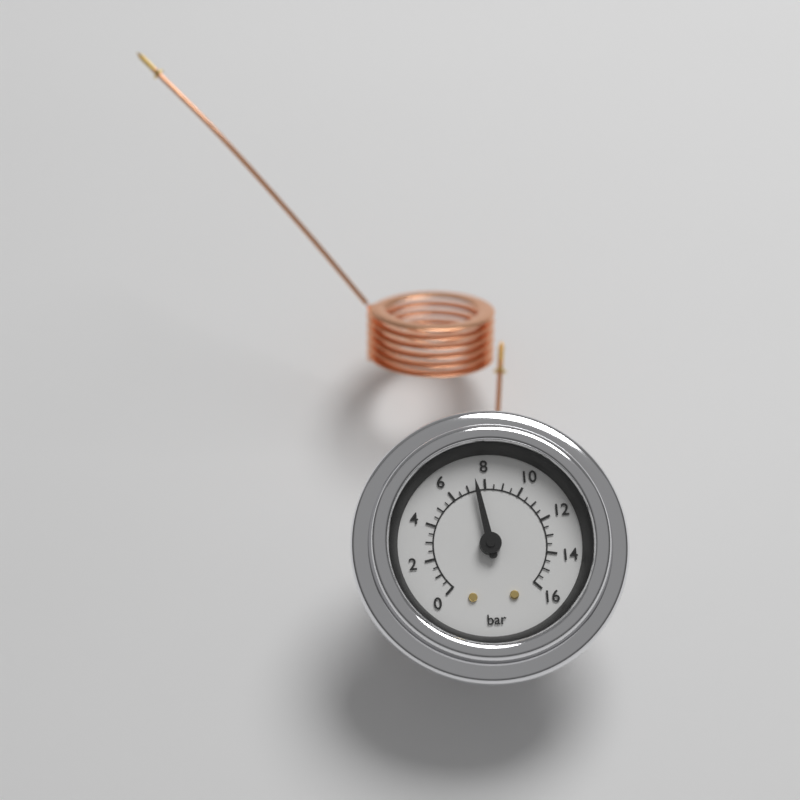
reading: 7.5 bar
